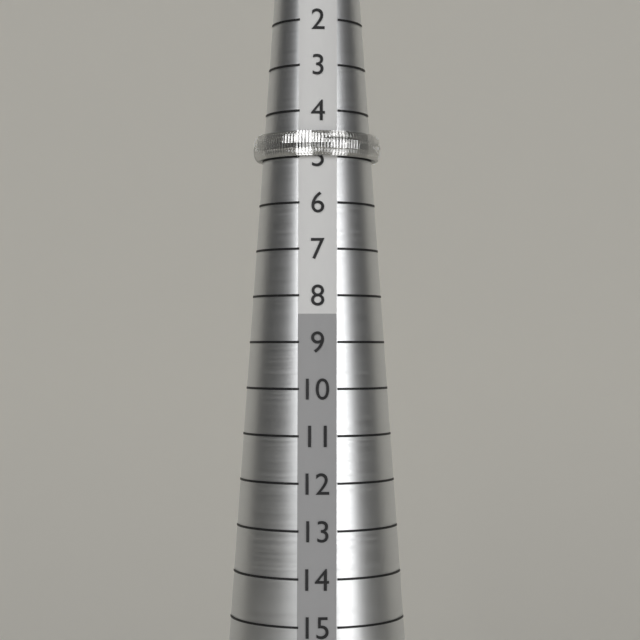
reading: 5 (no unit)
